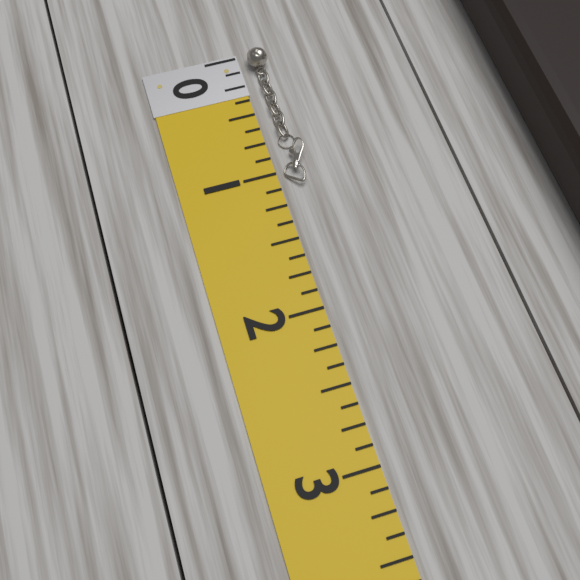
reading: 1.125 (no unit)
